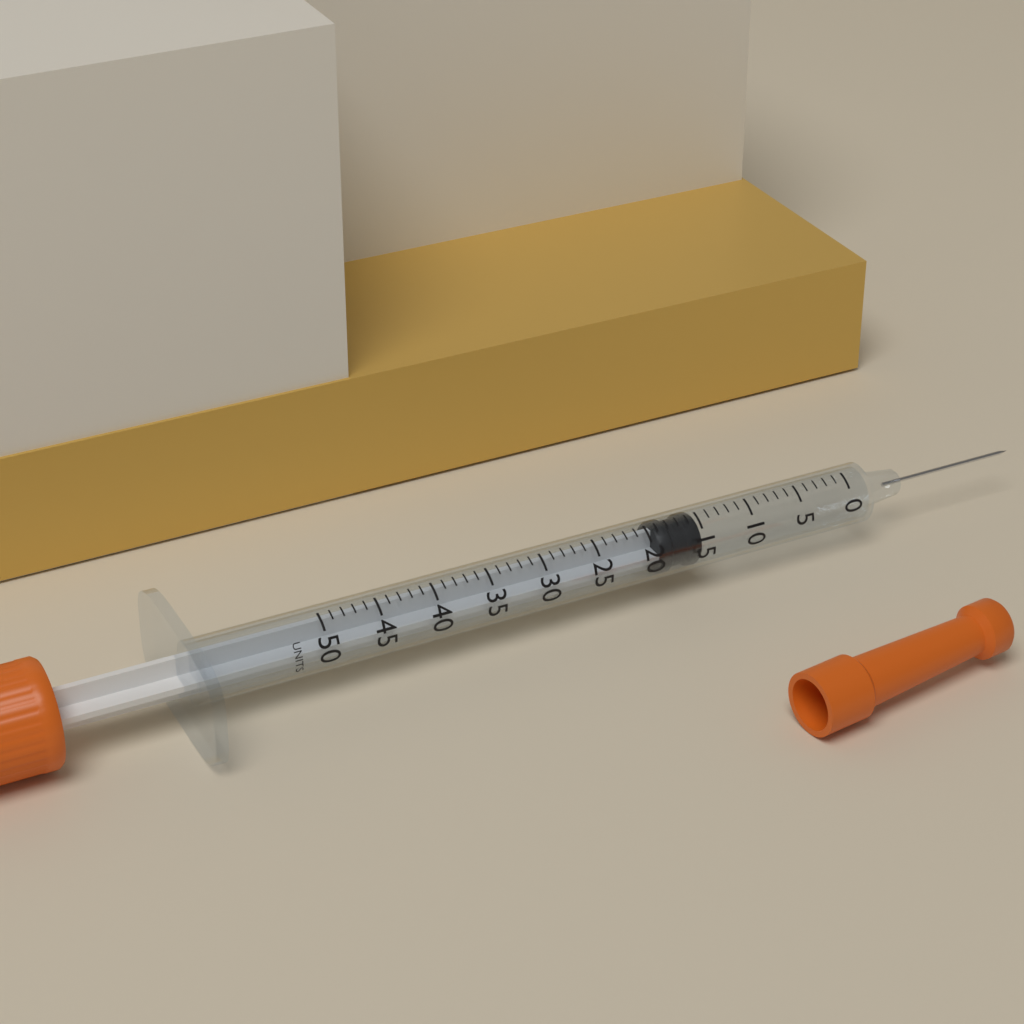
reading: 15 units
